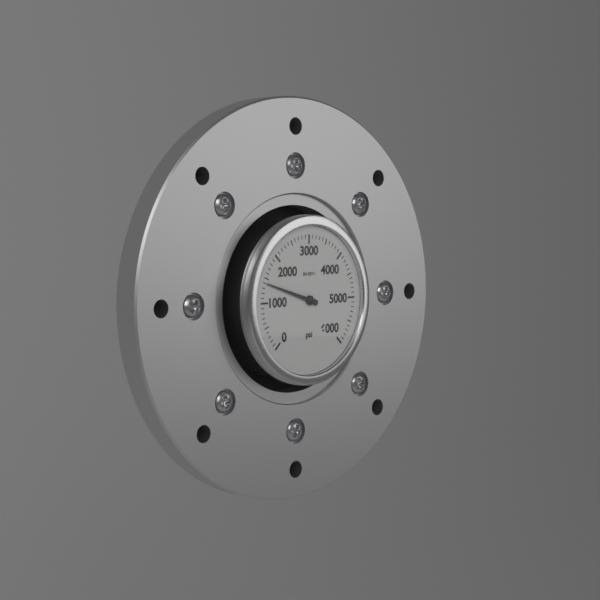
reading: 1400 psi
